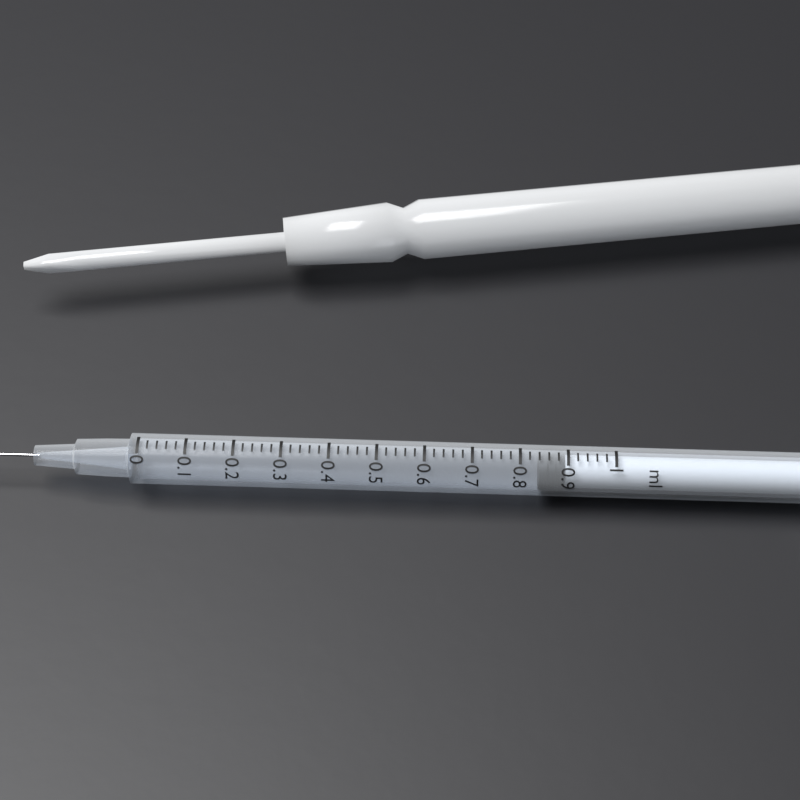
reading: 0.84 ml
